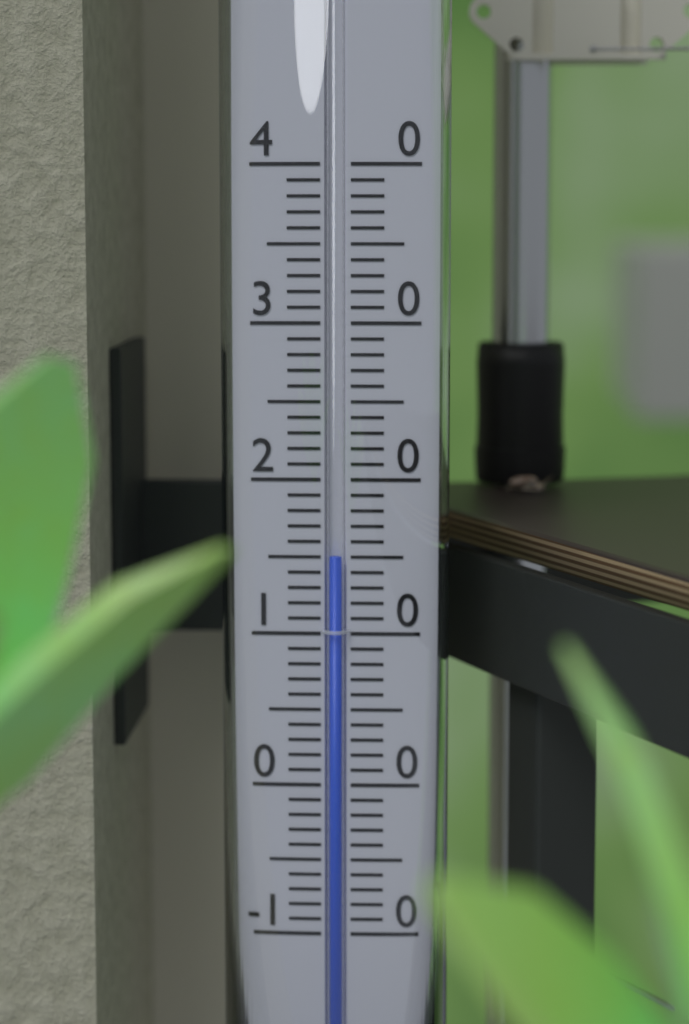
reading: 15 (no unit)
